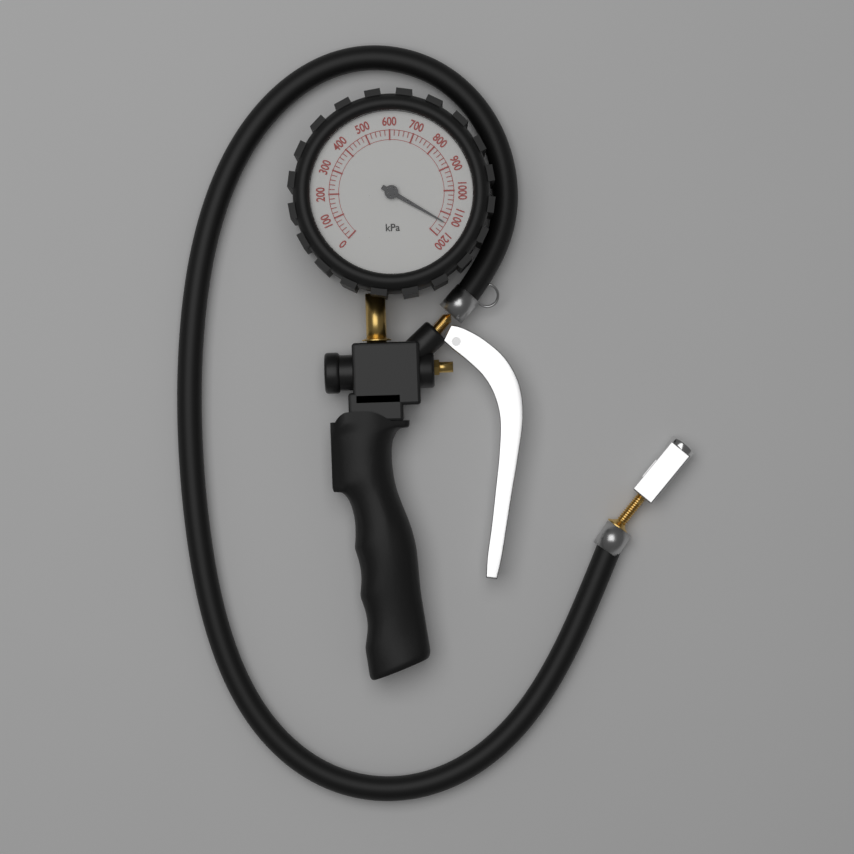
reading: 1140 kPa
